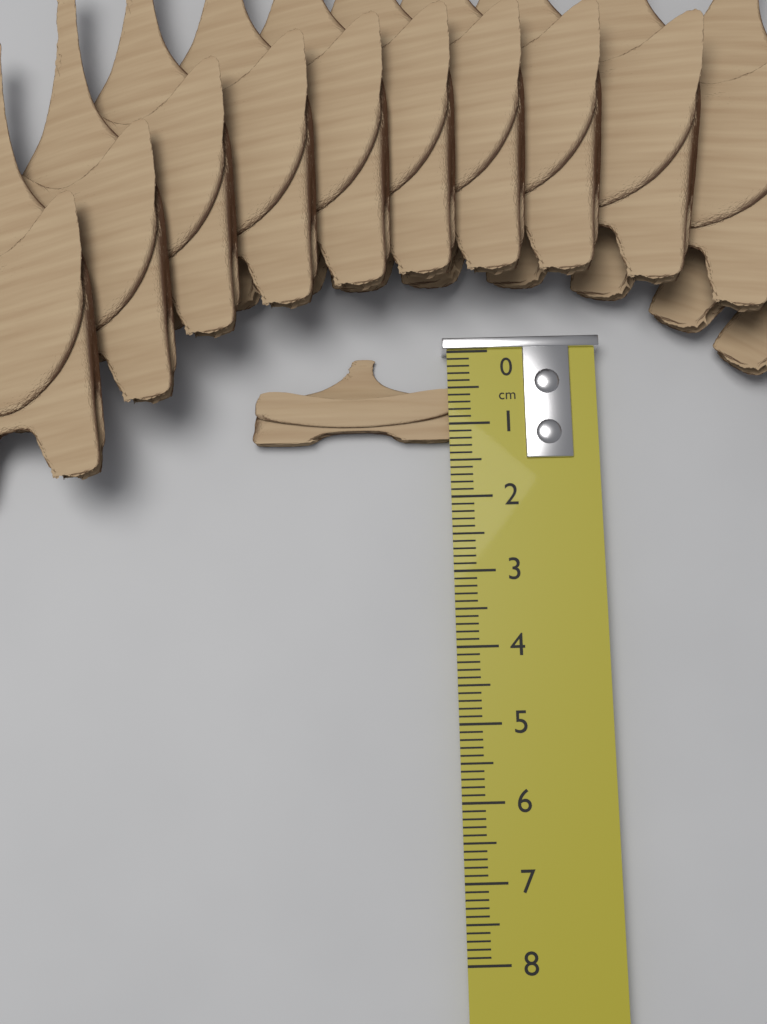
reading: 1.2 cm
